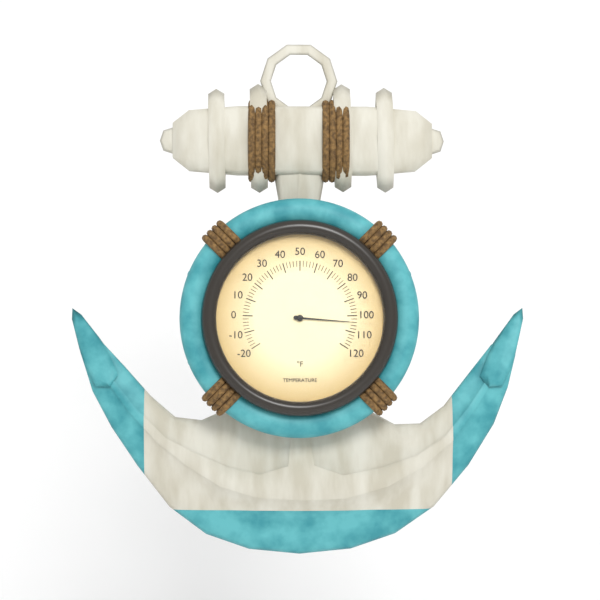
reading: 104 °F
